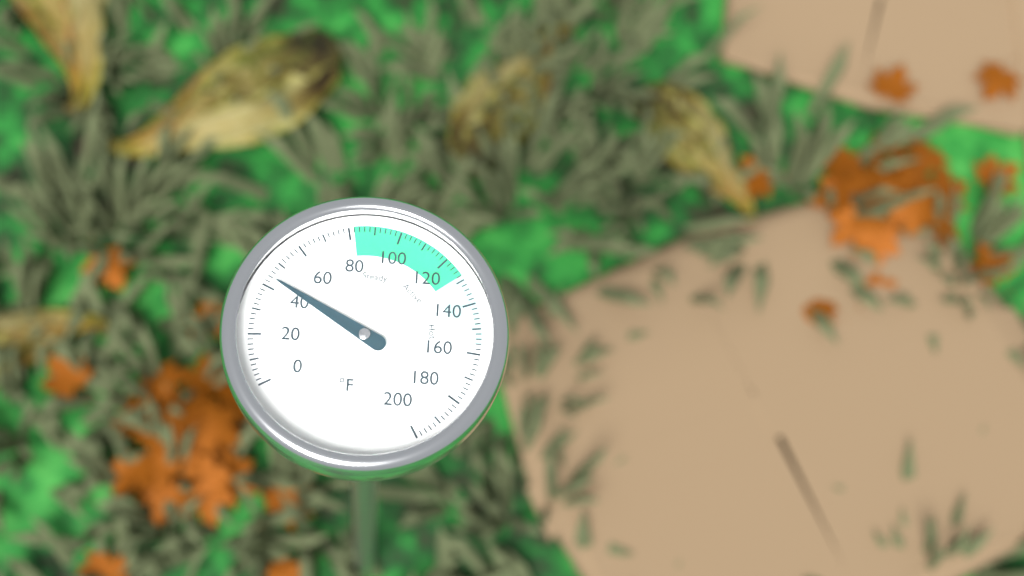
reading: 44 °F
